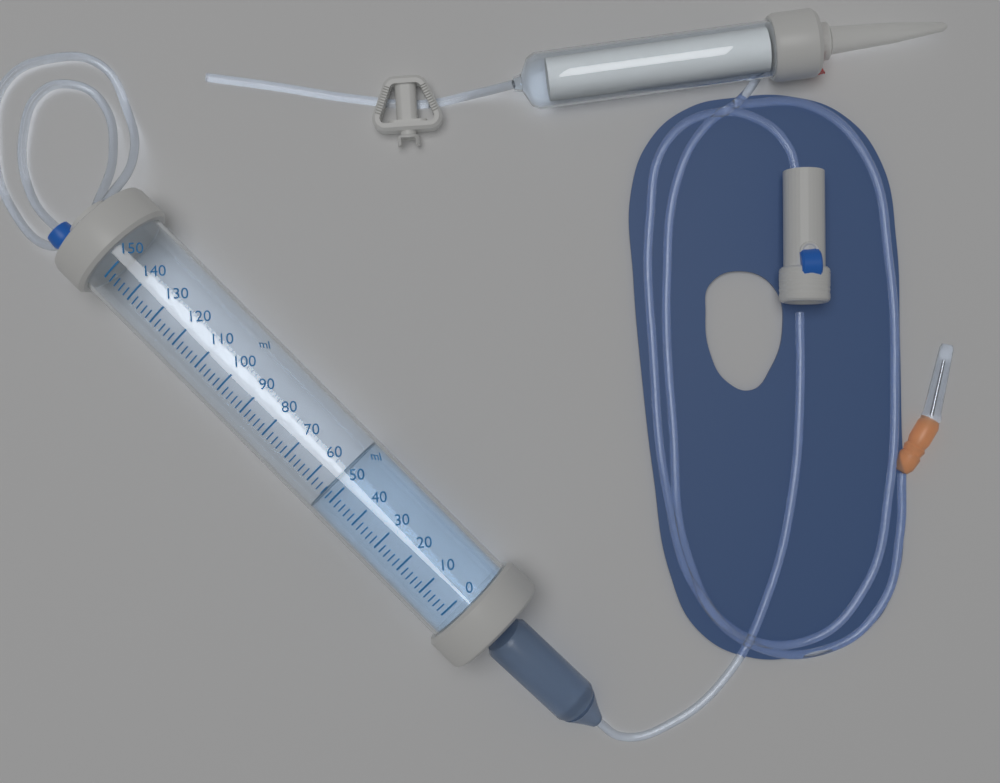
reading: 54 ml
